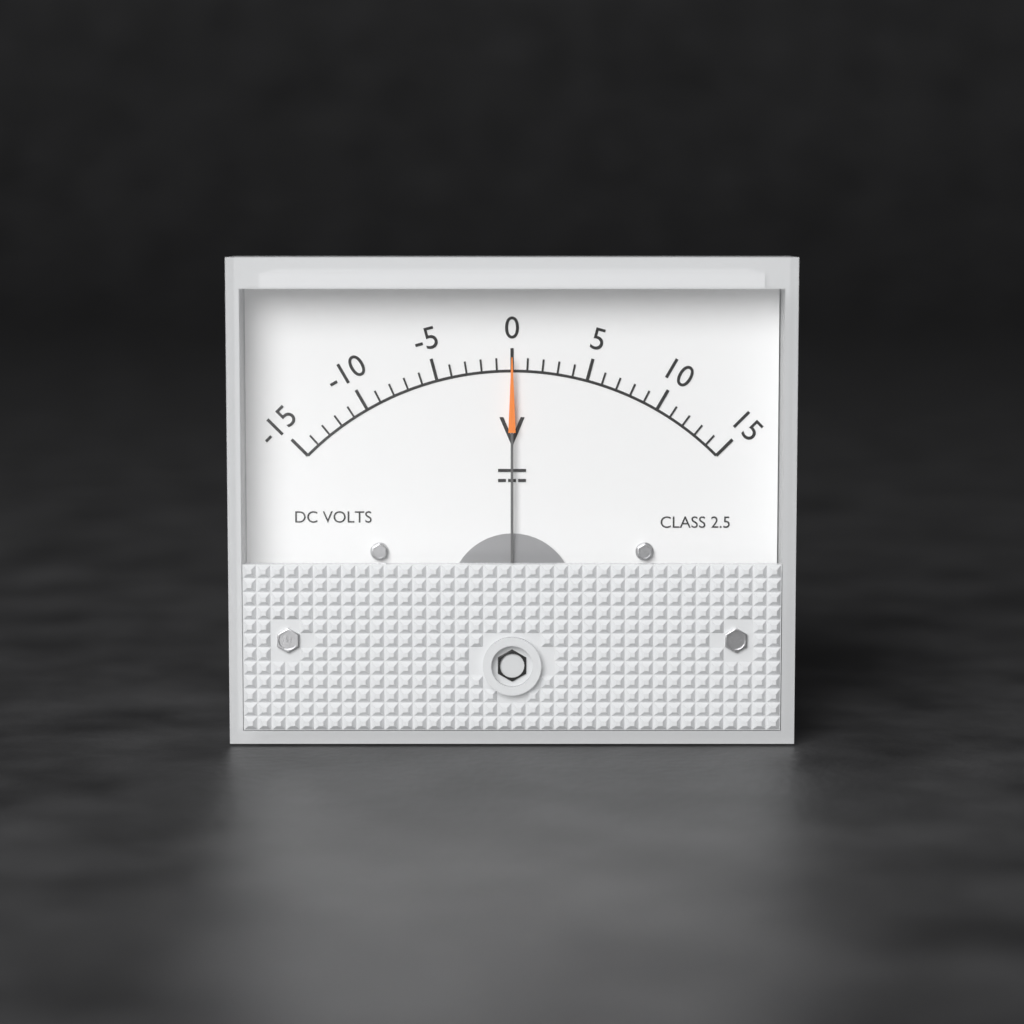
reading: 0 V
